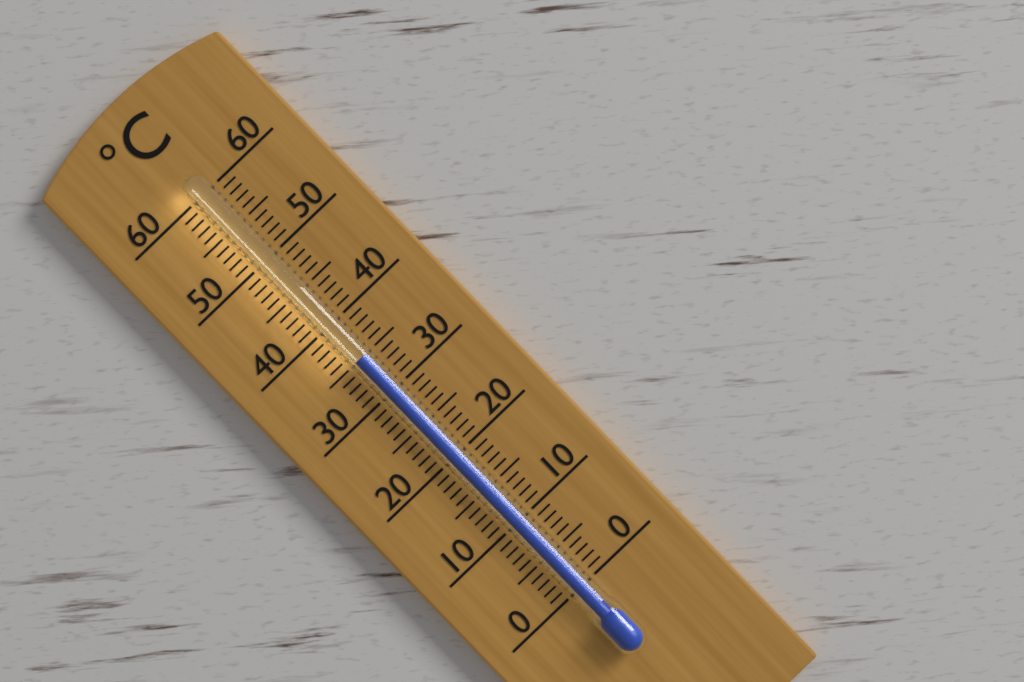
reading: 35 °C
